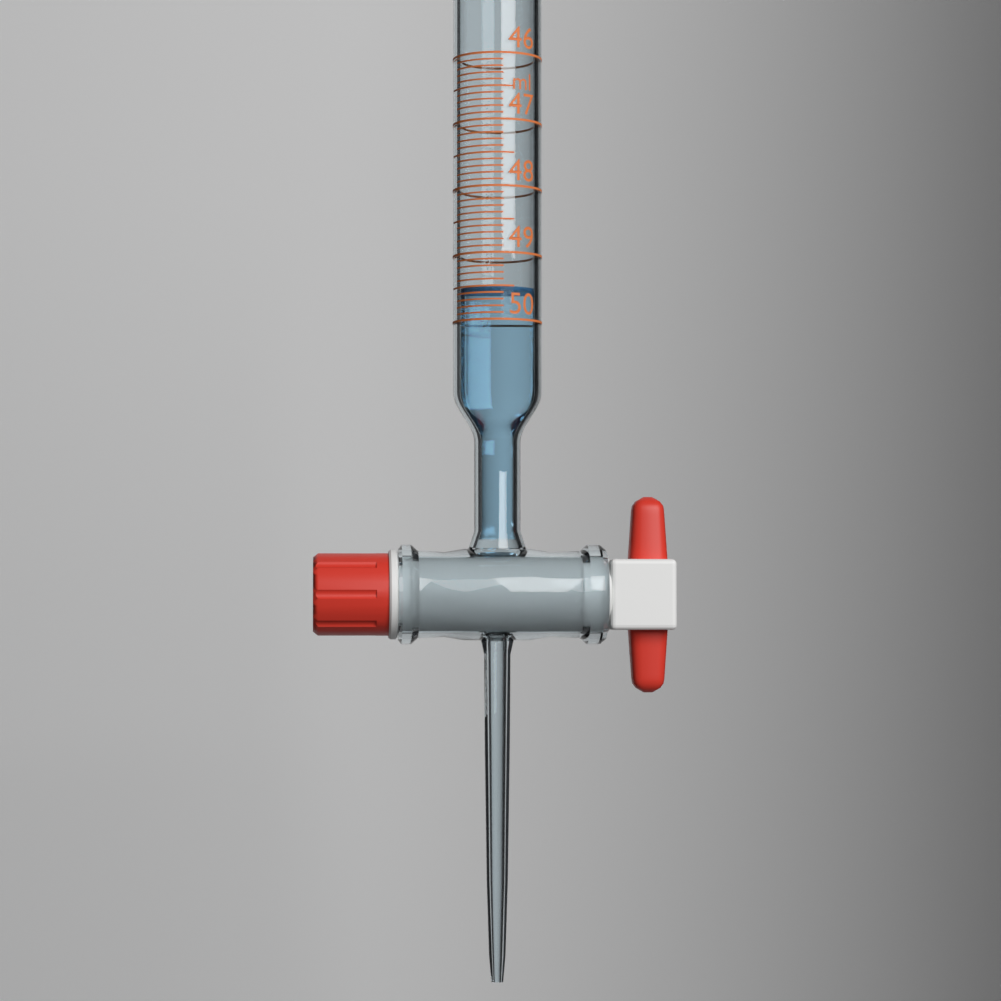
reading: 49.5 ml
